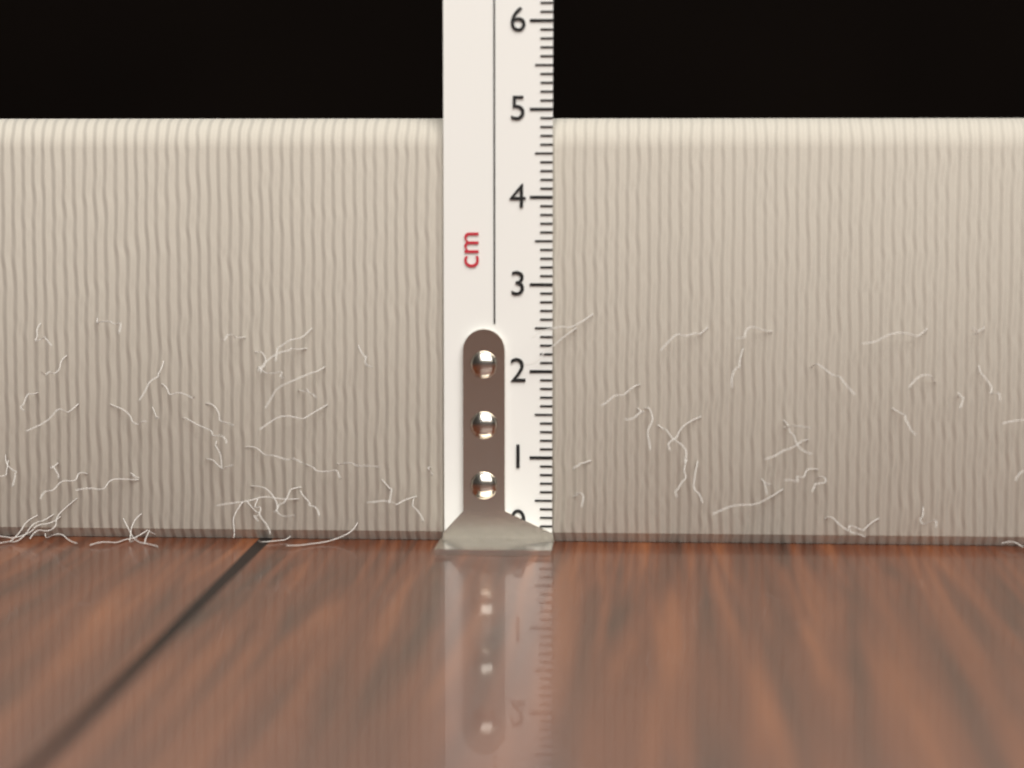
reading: 4.9 cm
